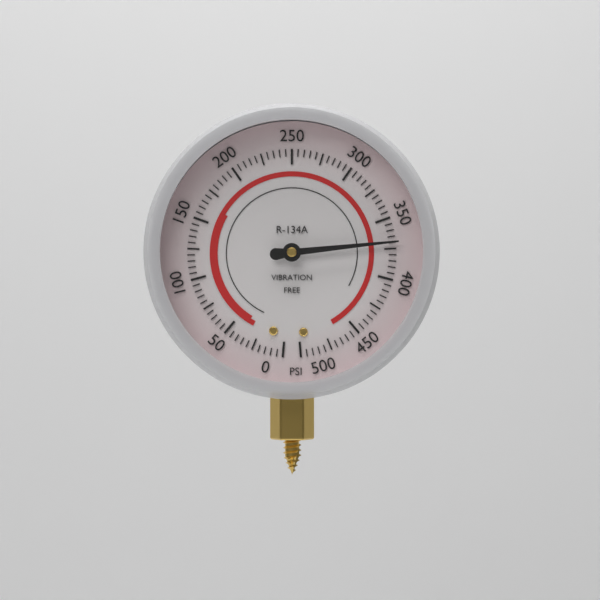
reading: 370 psi
